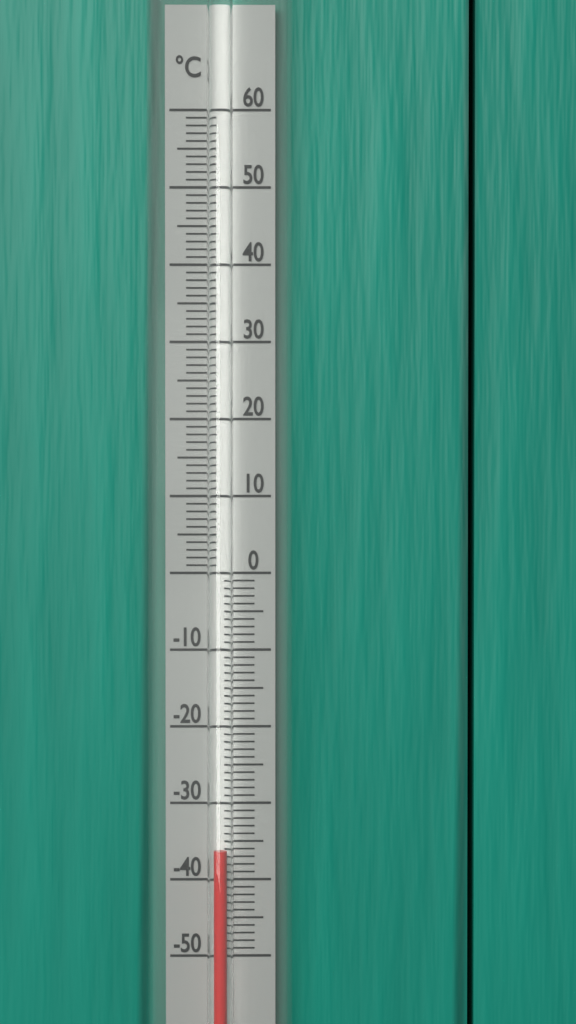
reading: -36 °C
